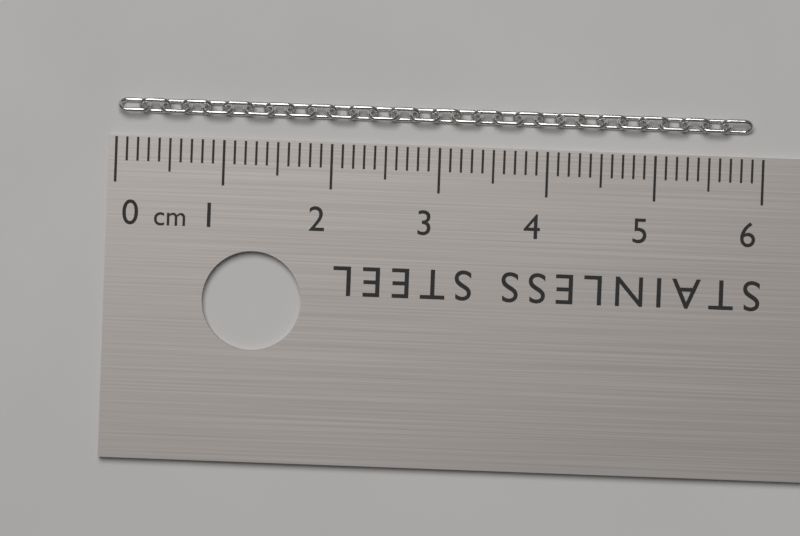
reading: 5.9 cm
